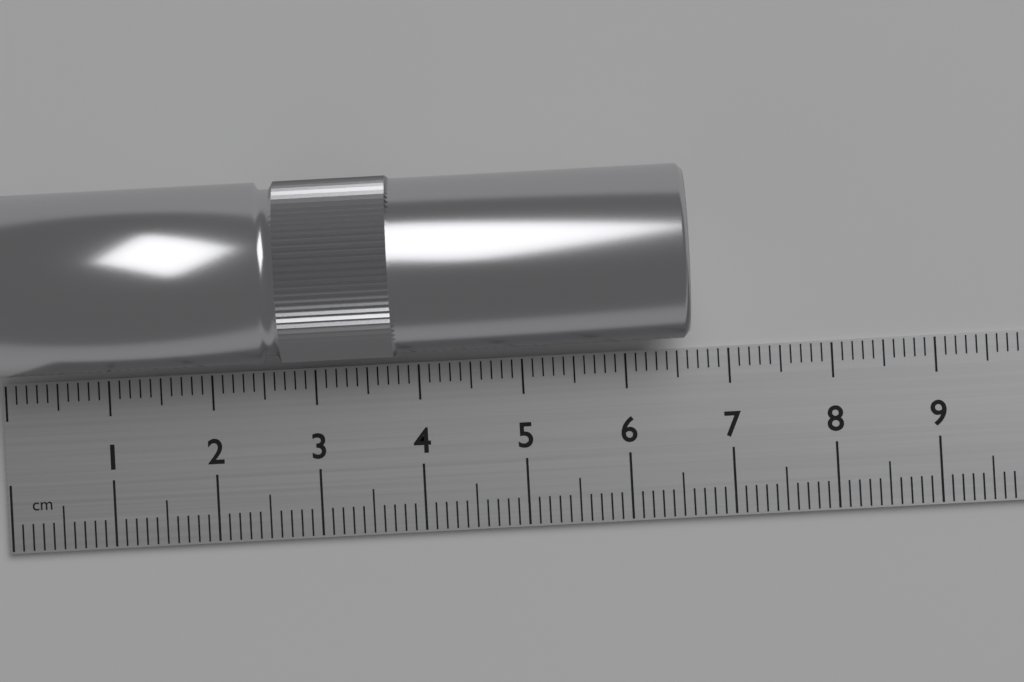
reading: 6.6 cm
